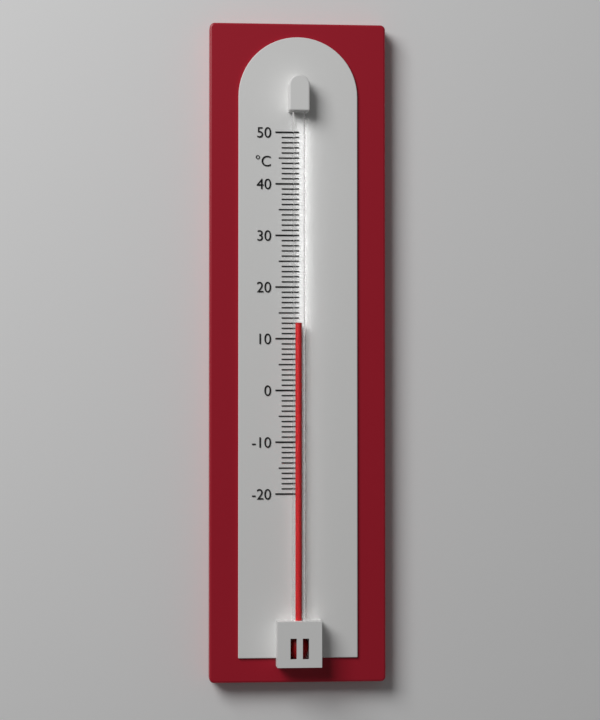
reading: 13 °C
